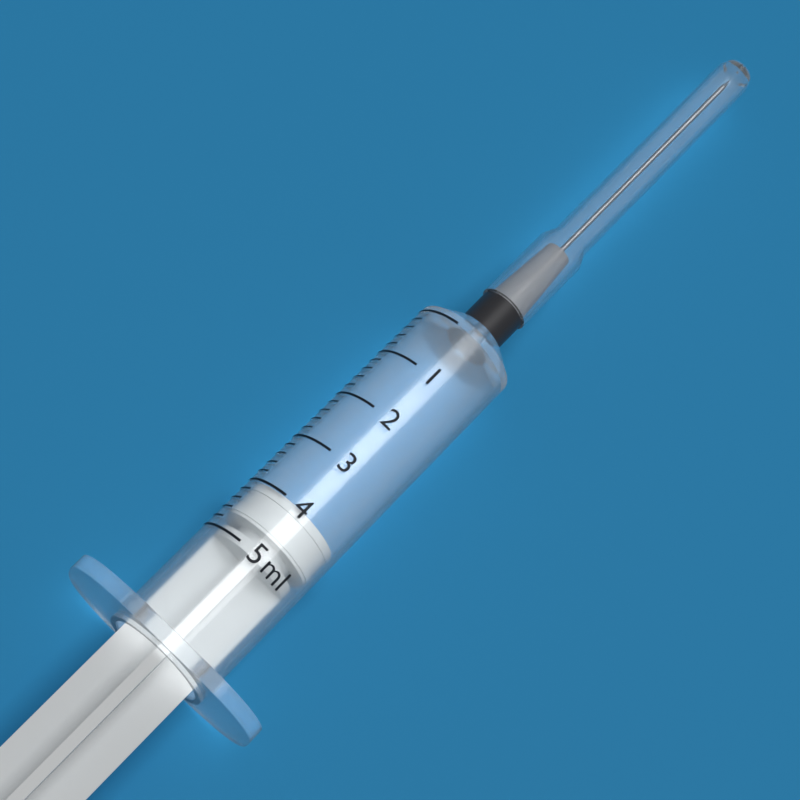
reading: 4.0 ml
